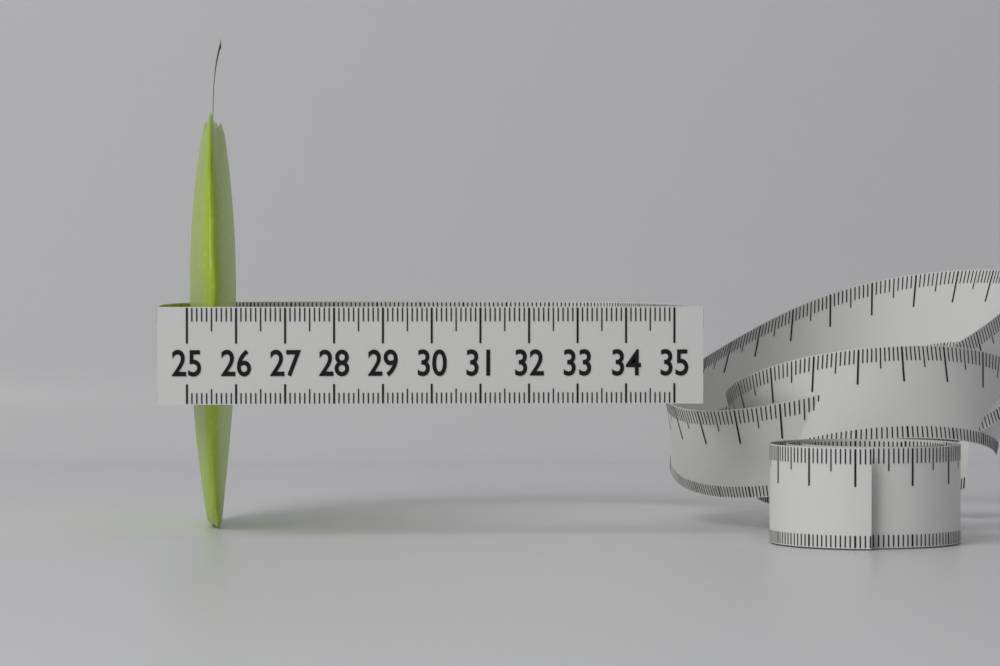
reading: 26.0 (no unit)
